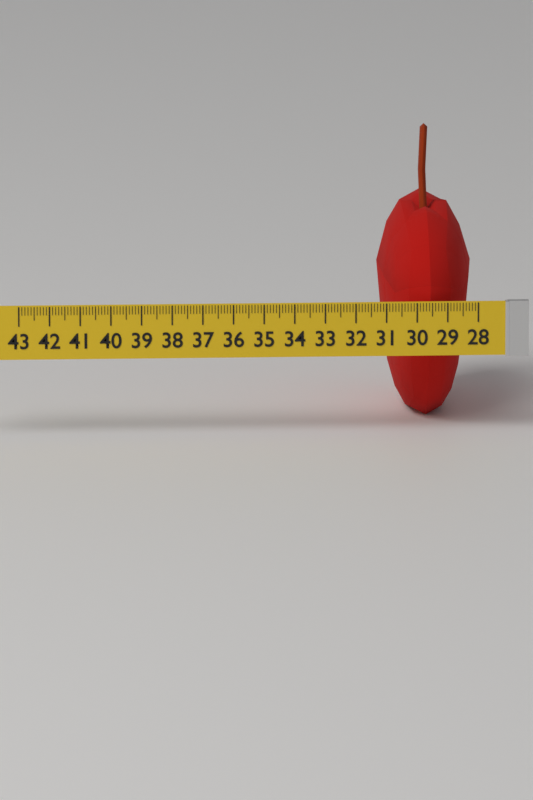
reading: 31.1 (no unit)
